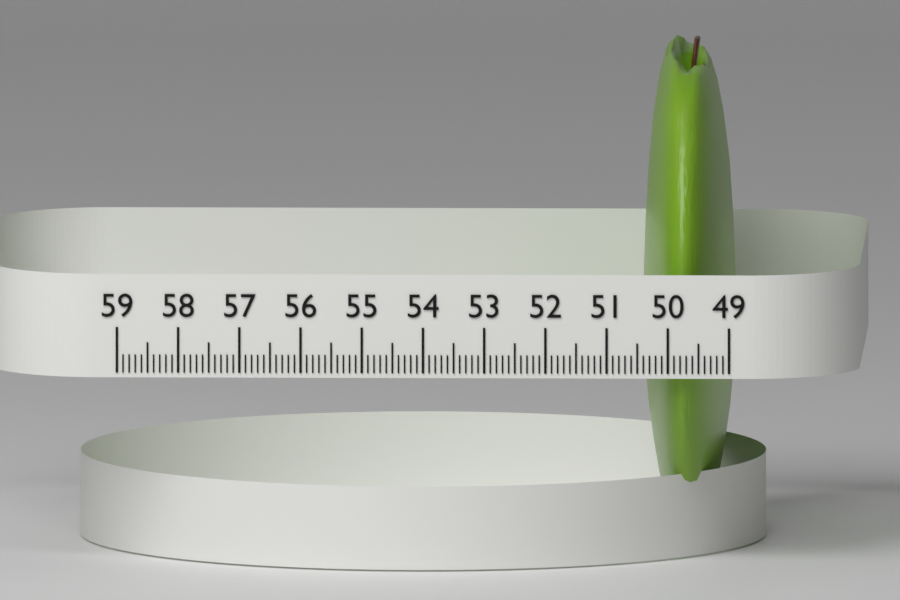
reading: 50.5 (no unit)
